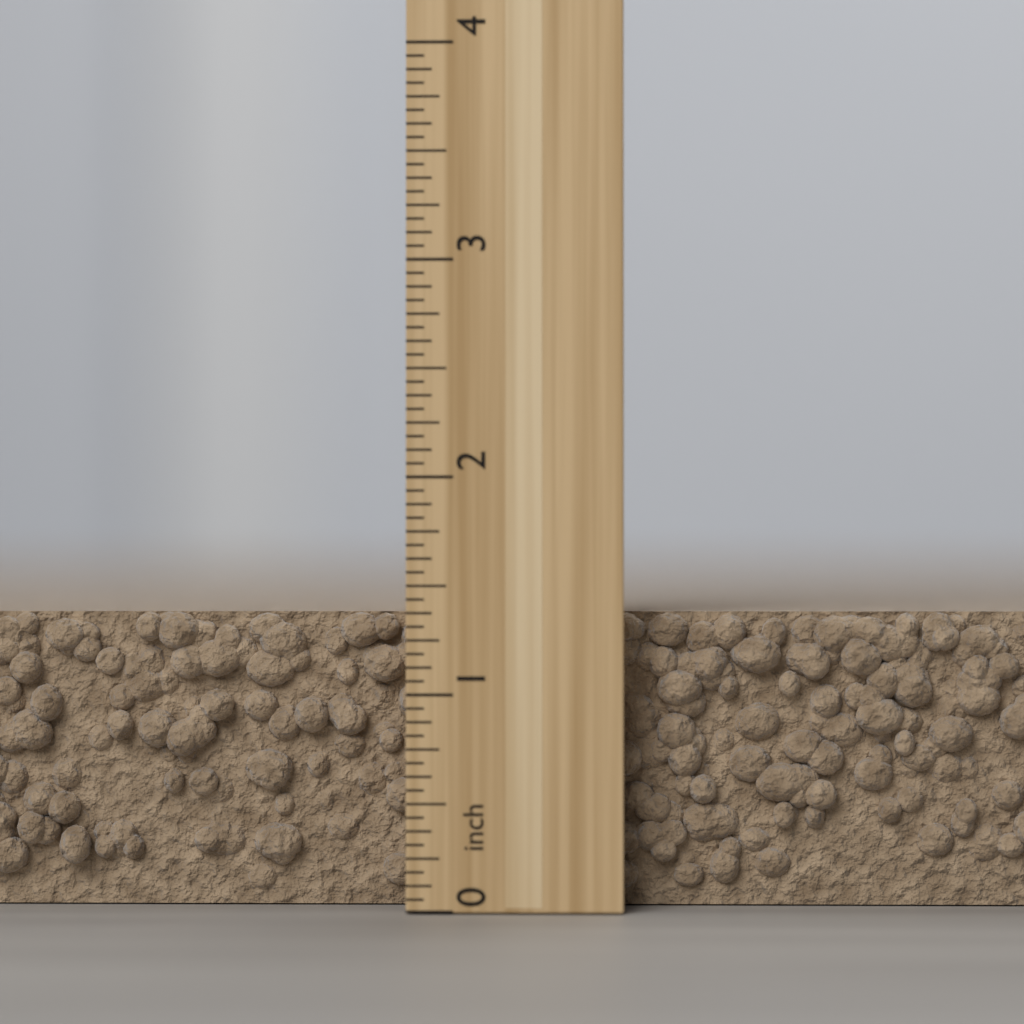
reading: 1.3750 inch
